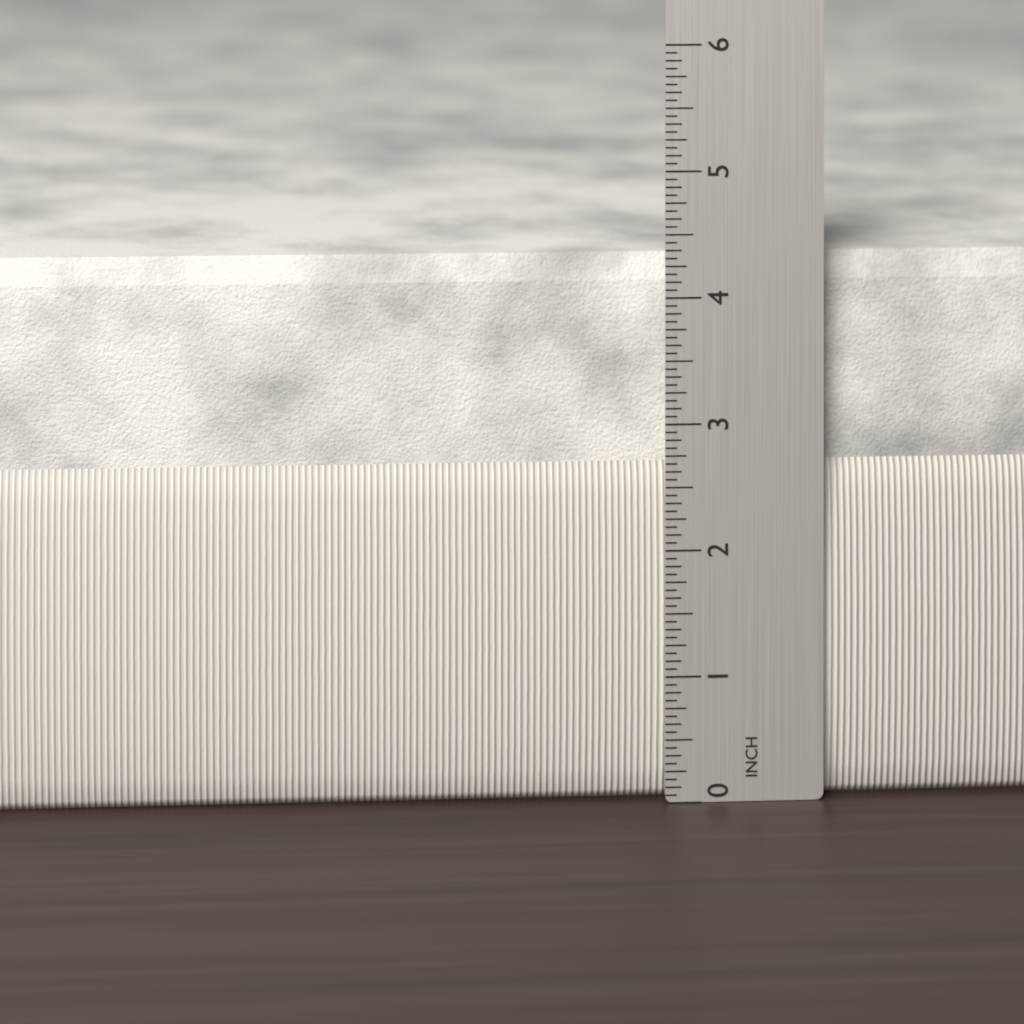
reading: 4.3125 in
